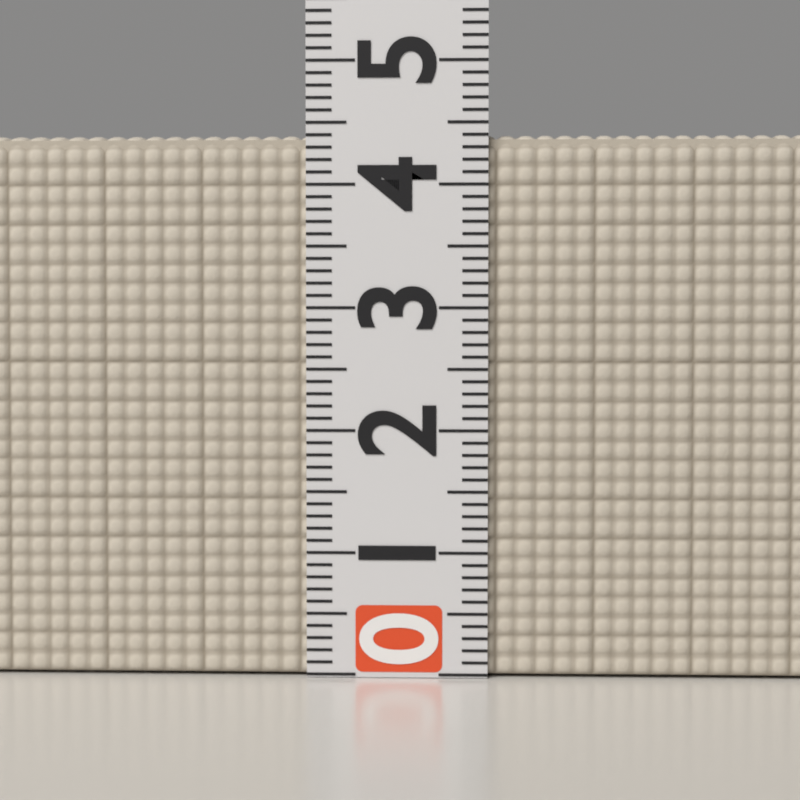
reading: 4.4 (no unit)
